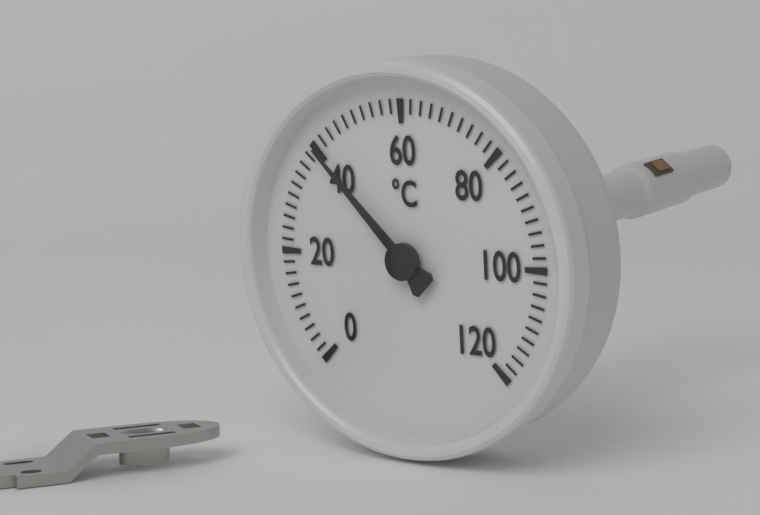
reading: 40 °C
